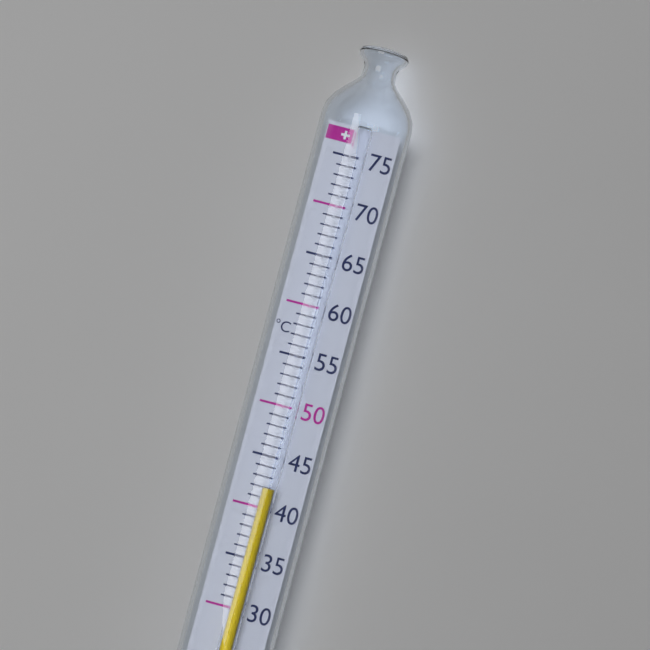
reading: 42 °C
